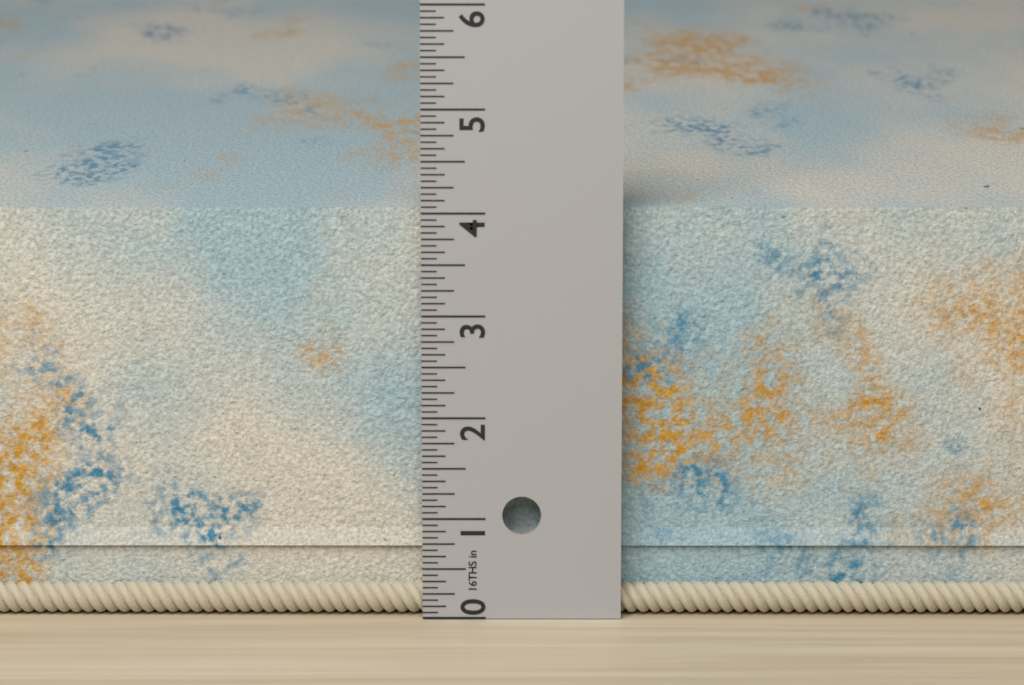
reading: 4.1250 in
